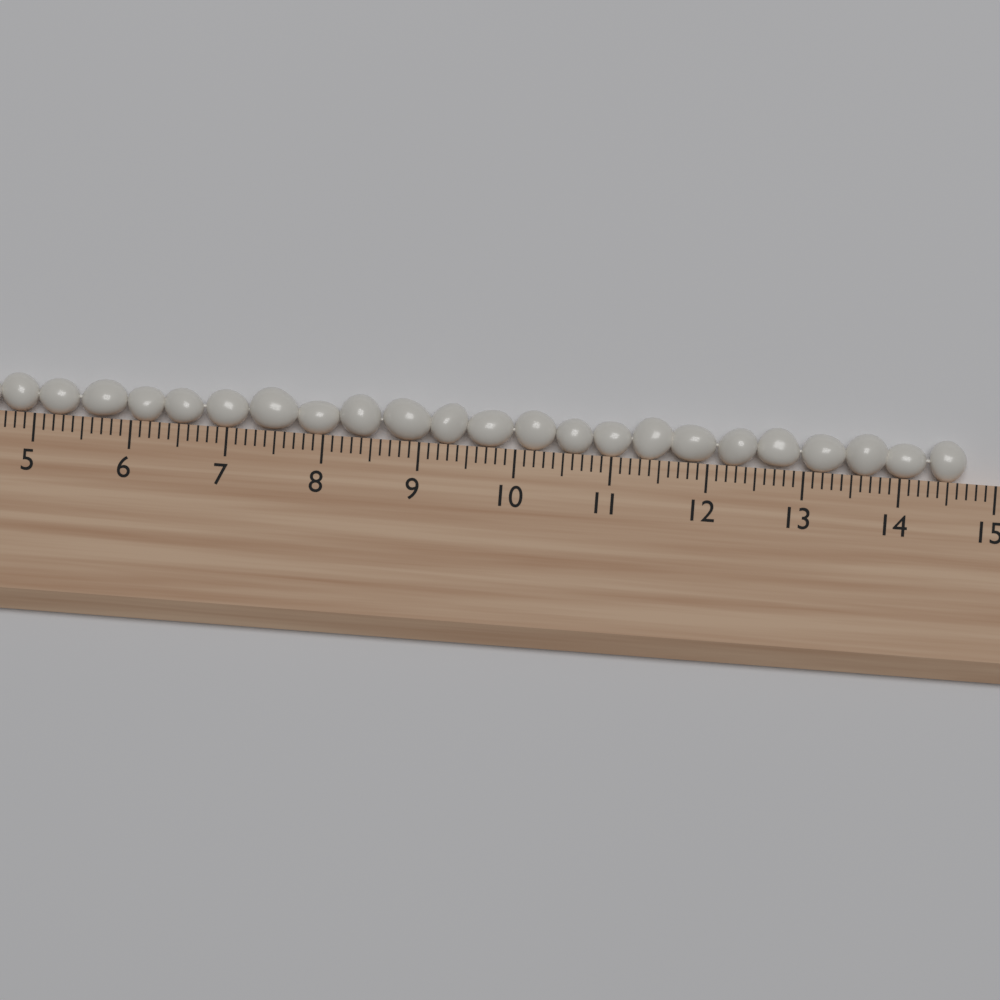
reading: 14.7 (no unit)
